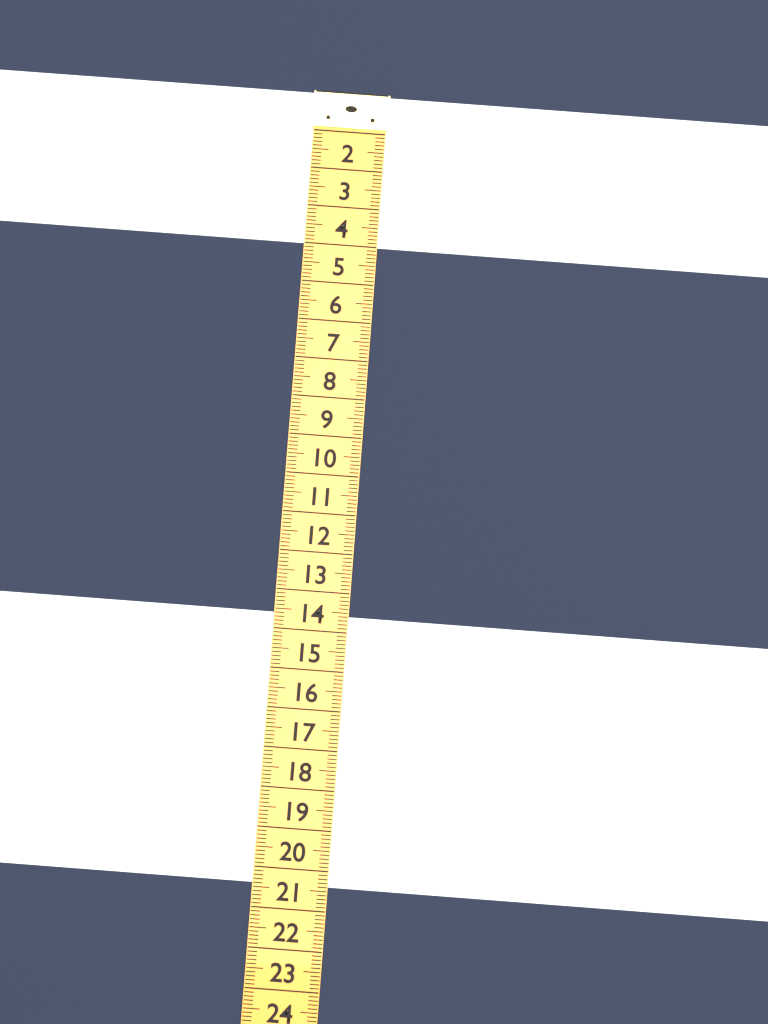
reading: 4.0 (no unit)
